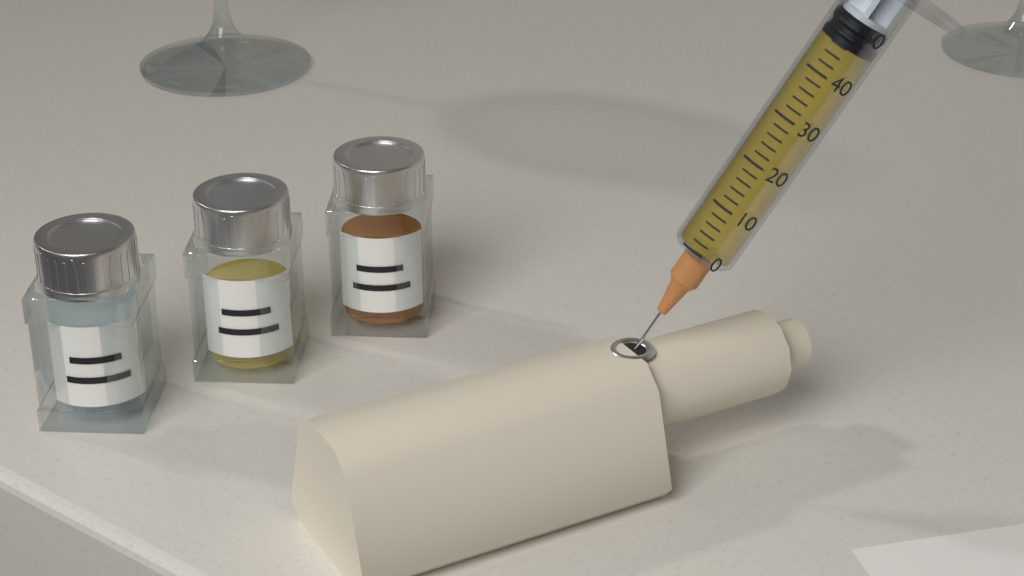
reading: 46 (no unit)
